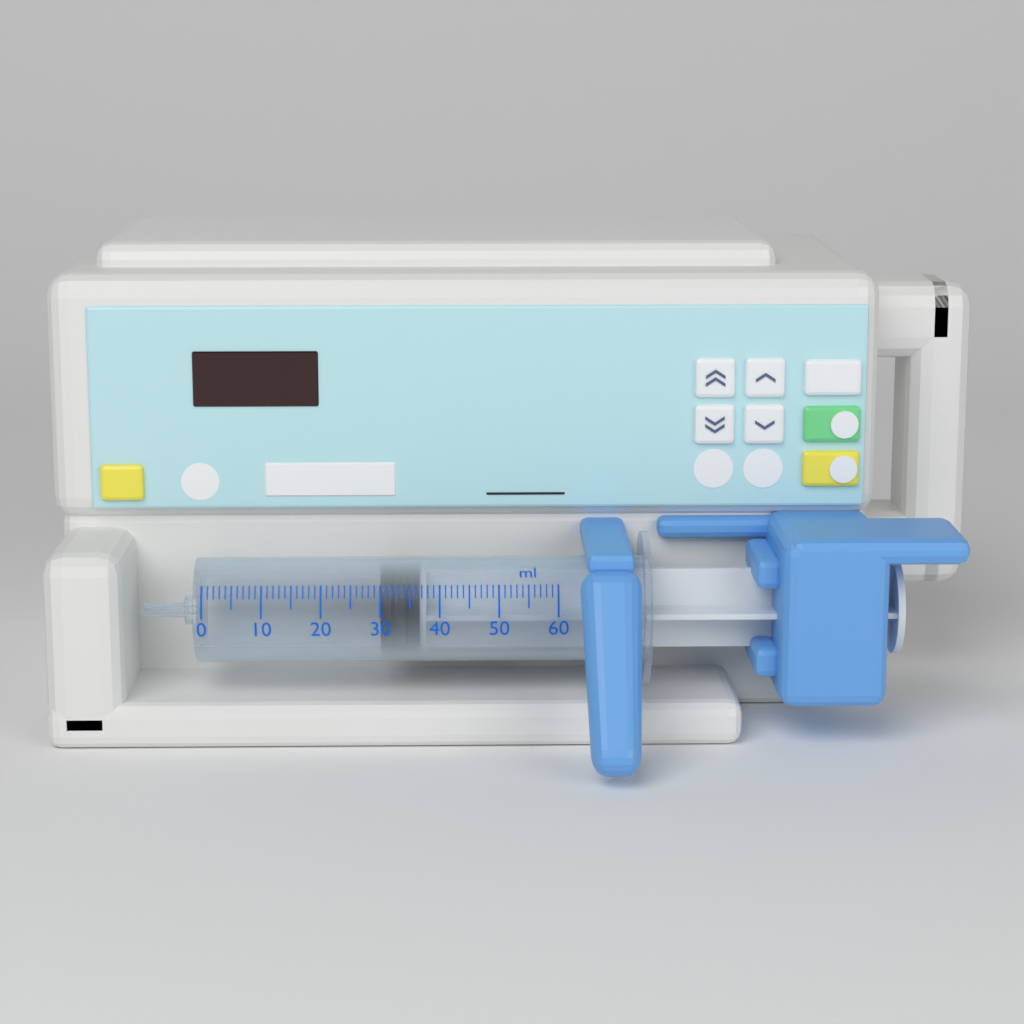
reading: 30 ml
